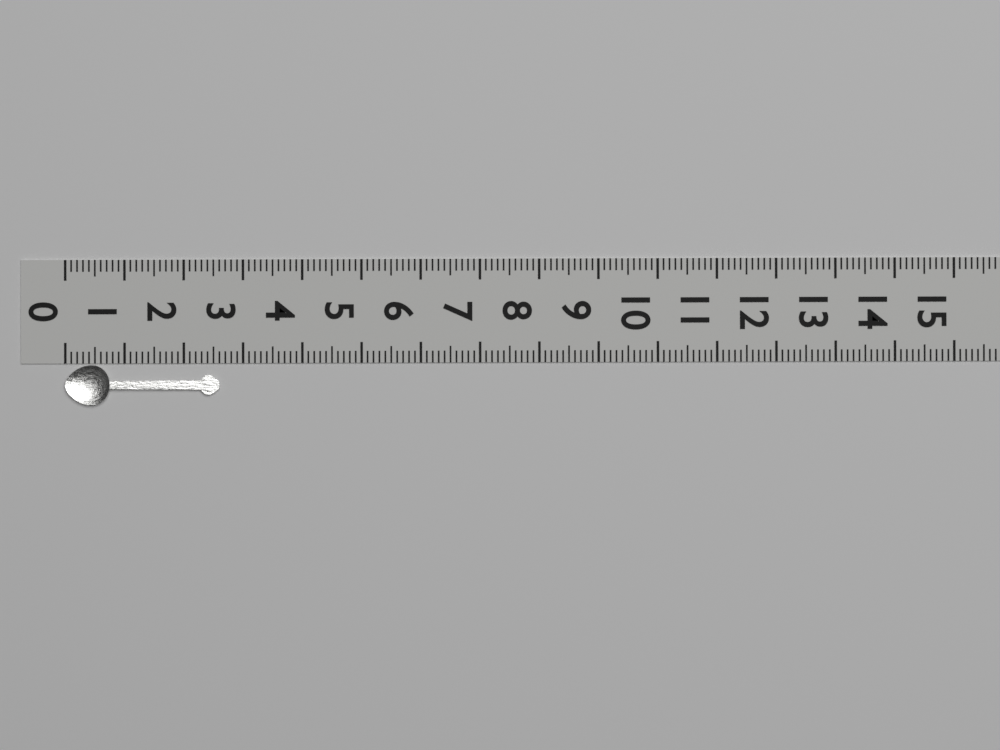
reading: 2.6 (no unit)
